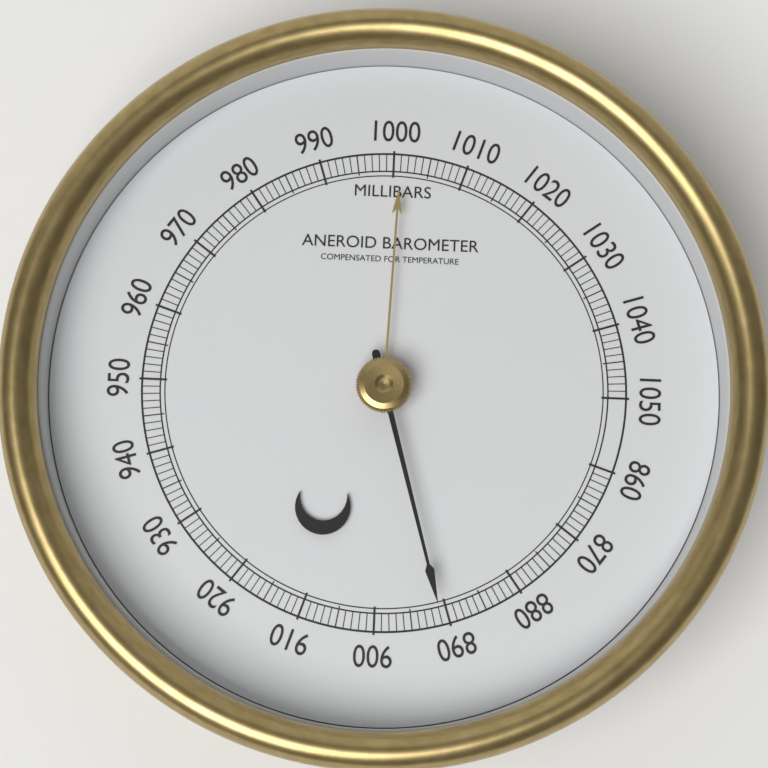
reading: 891 mbar
